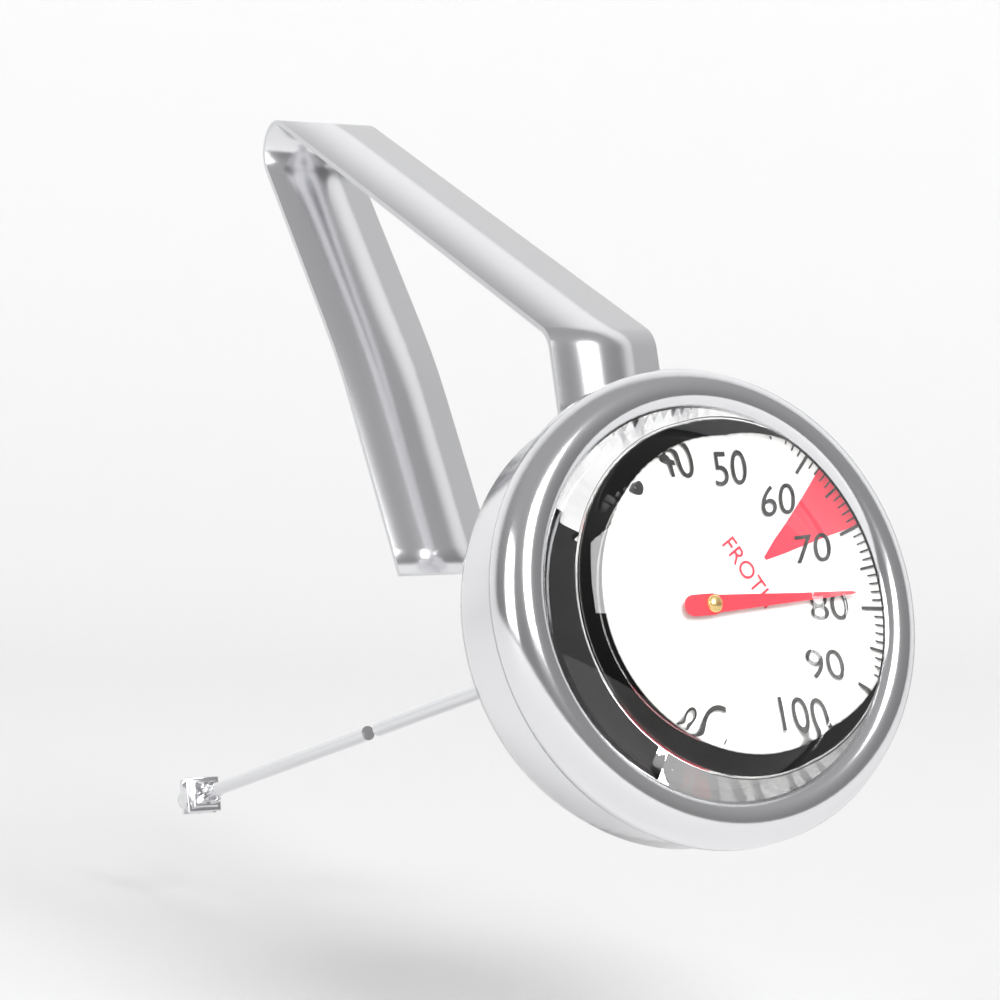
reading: 78 °C
